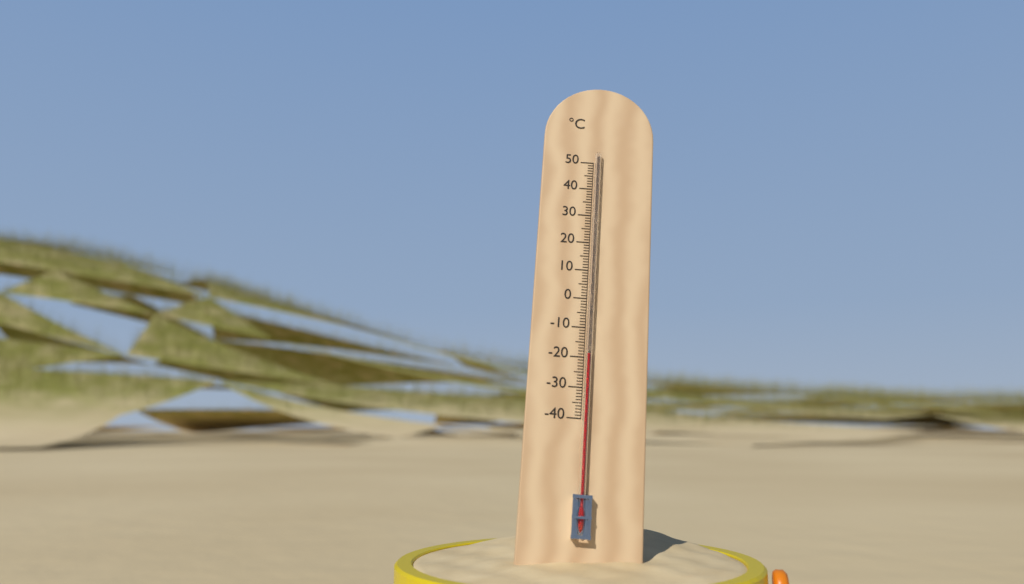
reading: -19 °C
